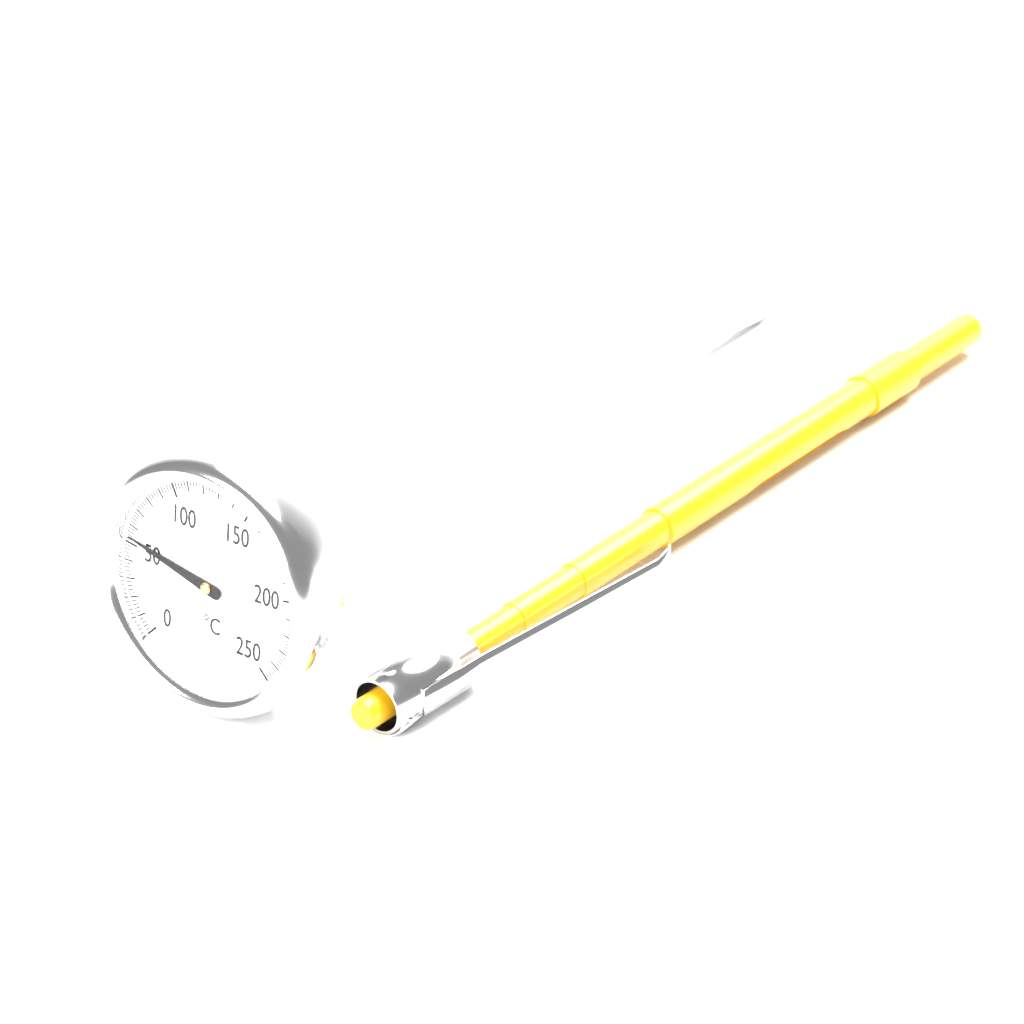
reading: 54 °C
